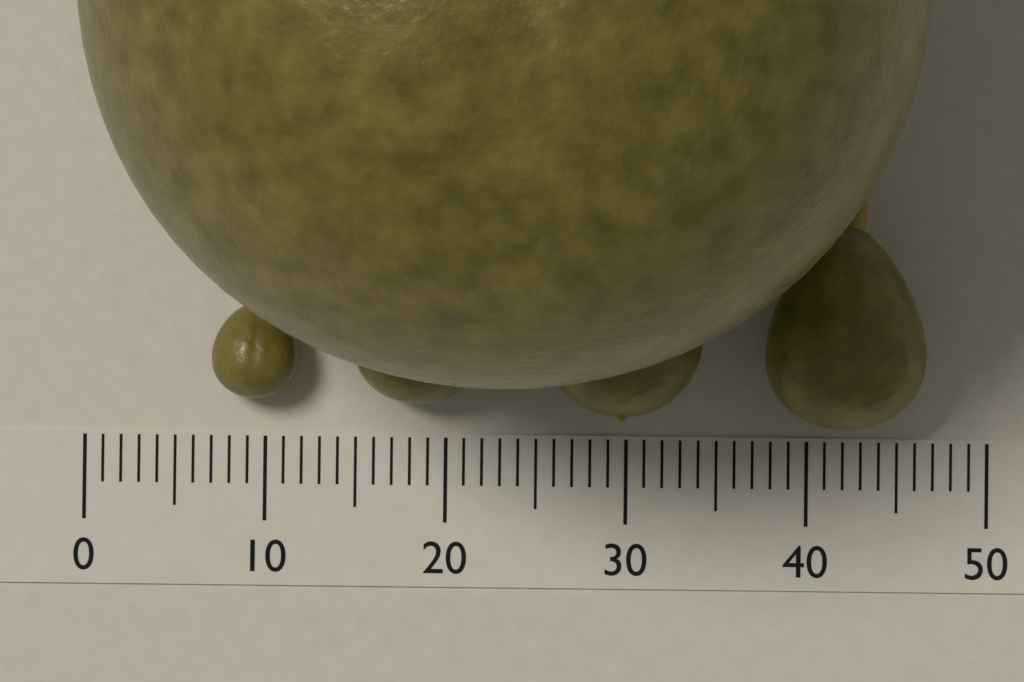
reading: 46 (no unit)
